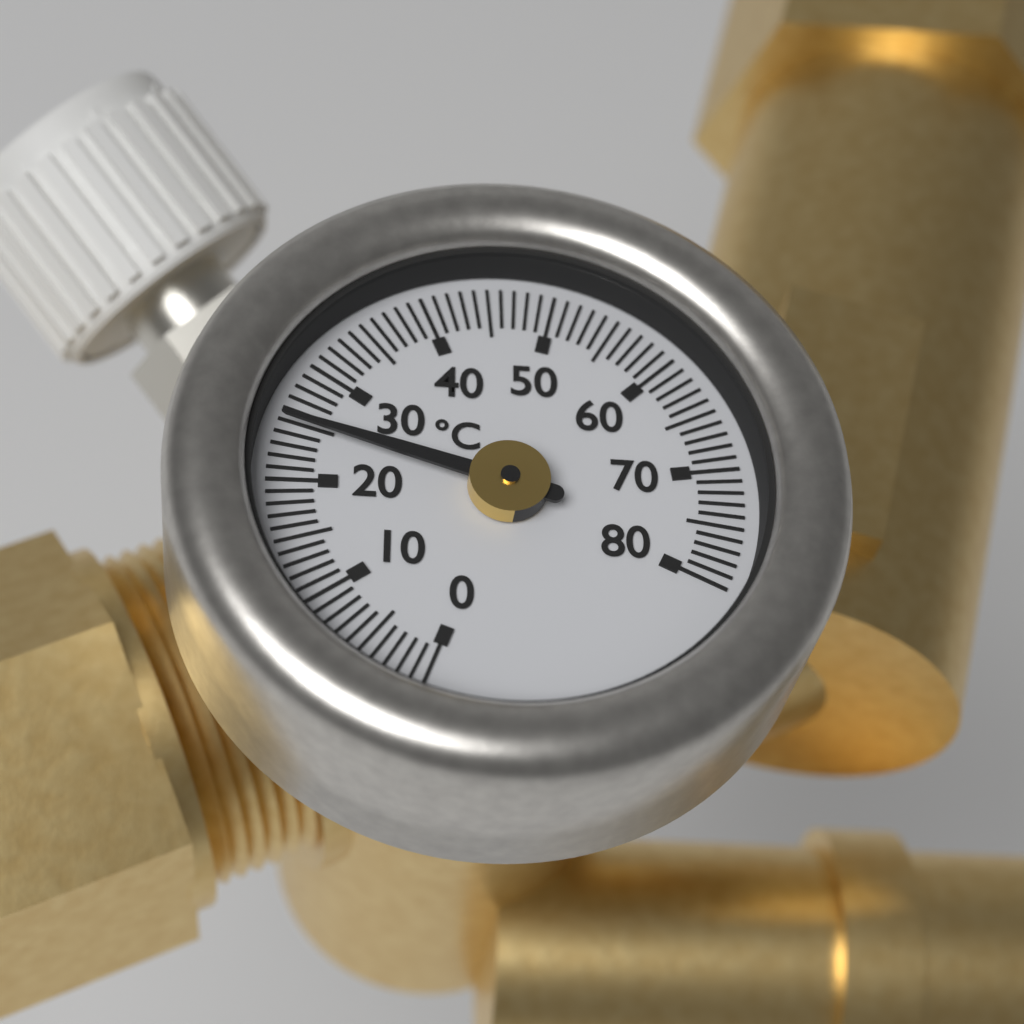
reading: 25 °C
